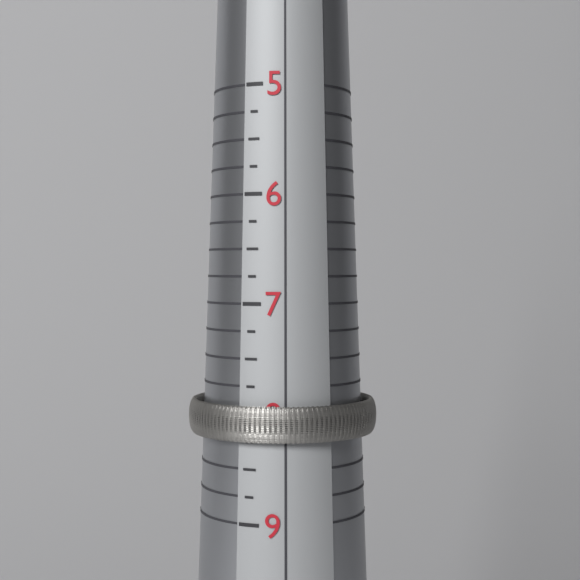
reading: 8.25 (no unit)
